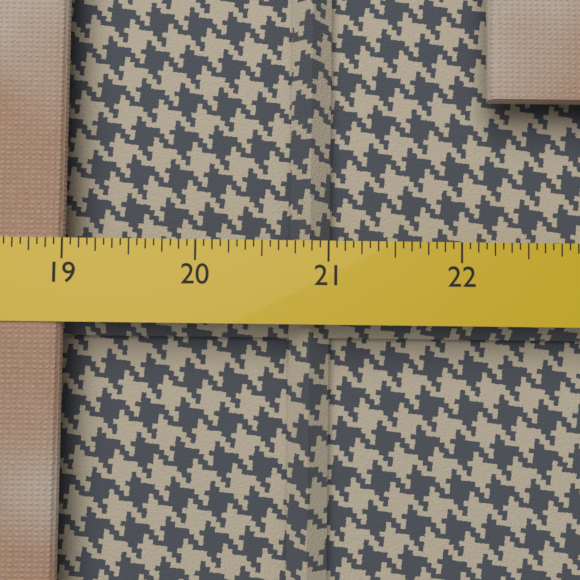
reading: 19.0000 (no unit)
